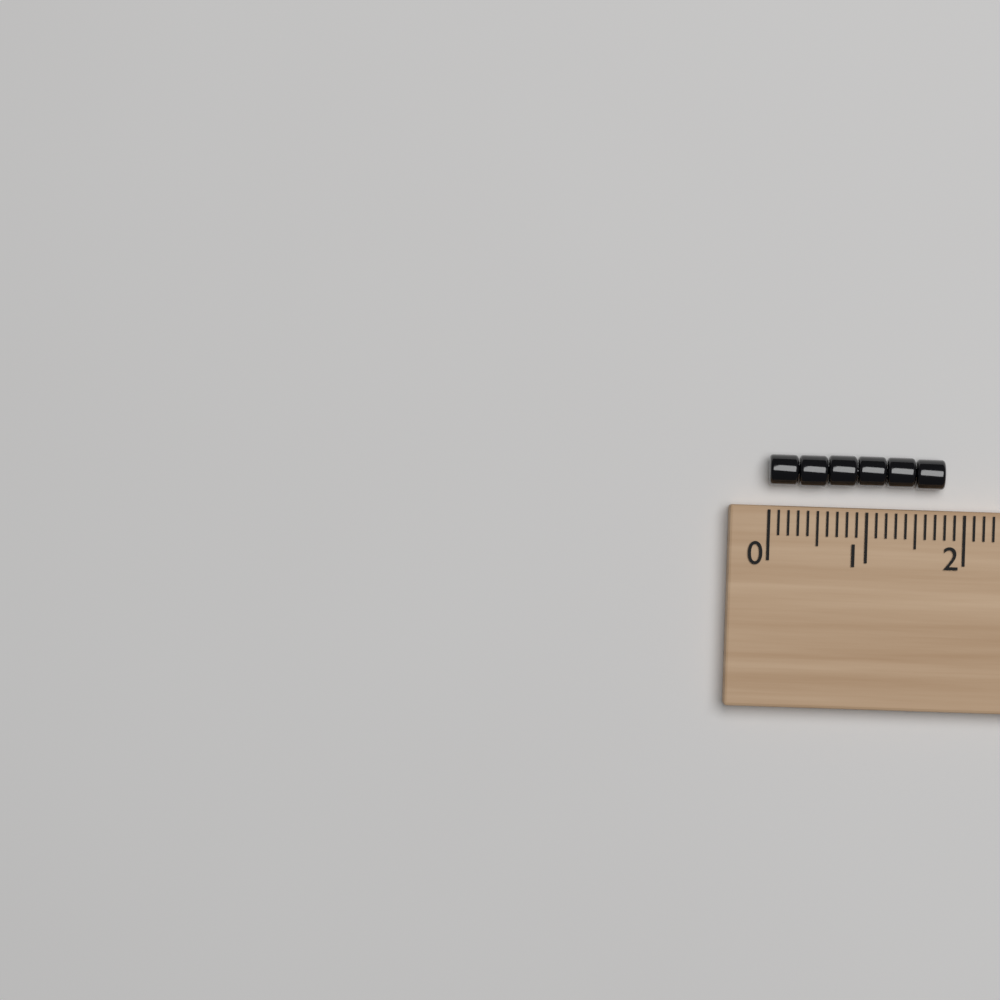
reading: 1.8 (no unit)
